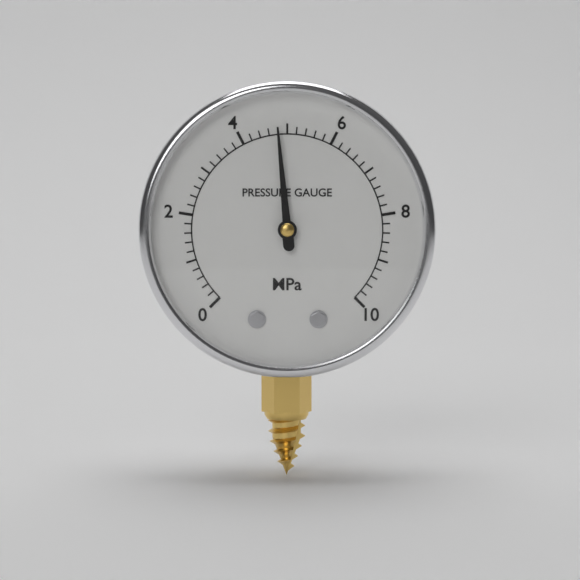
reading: 4.8 MPa
